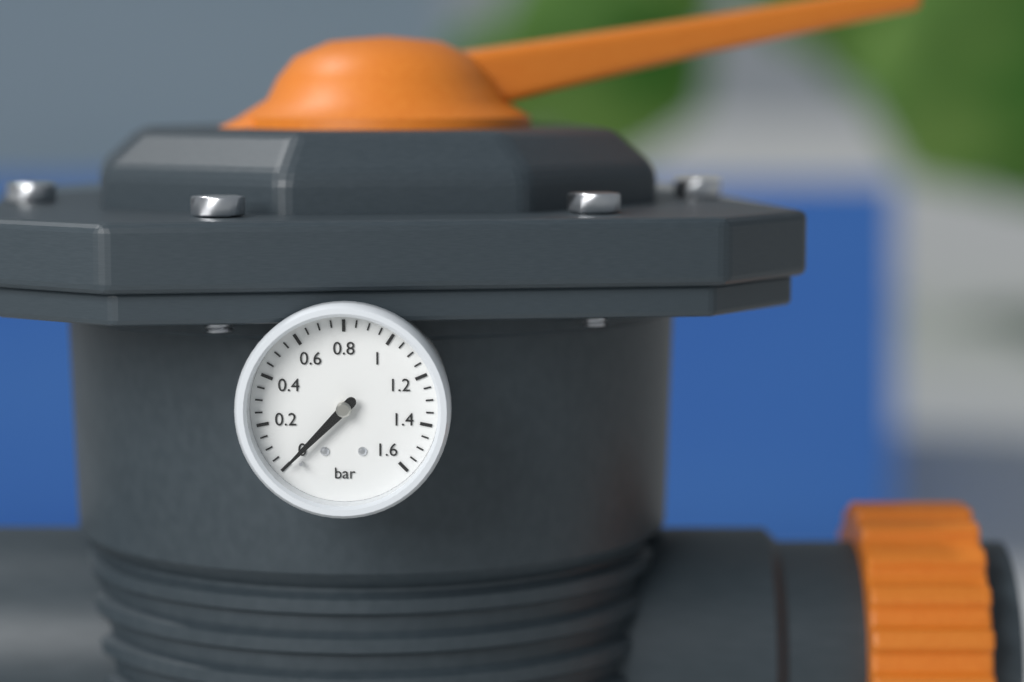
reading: 0.00 bar
